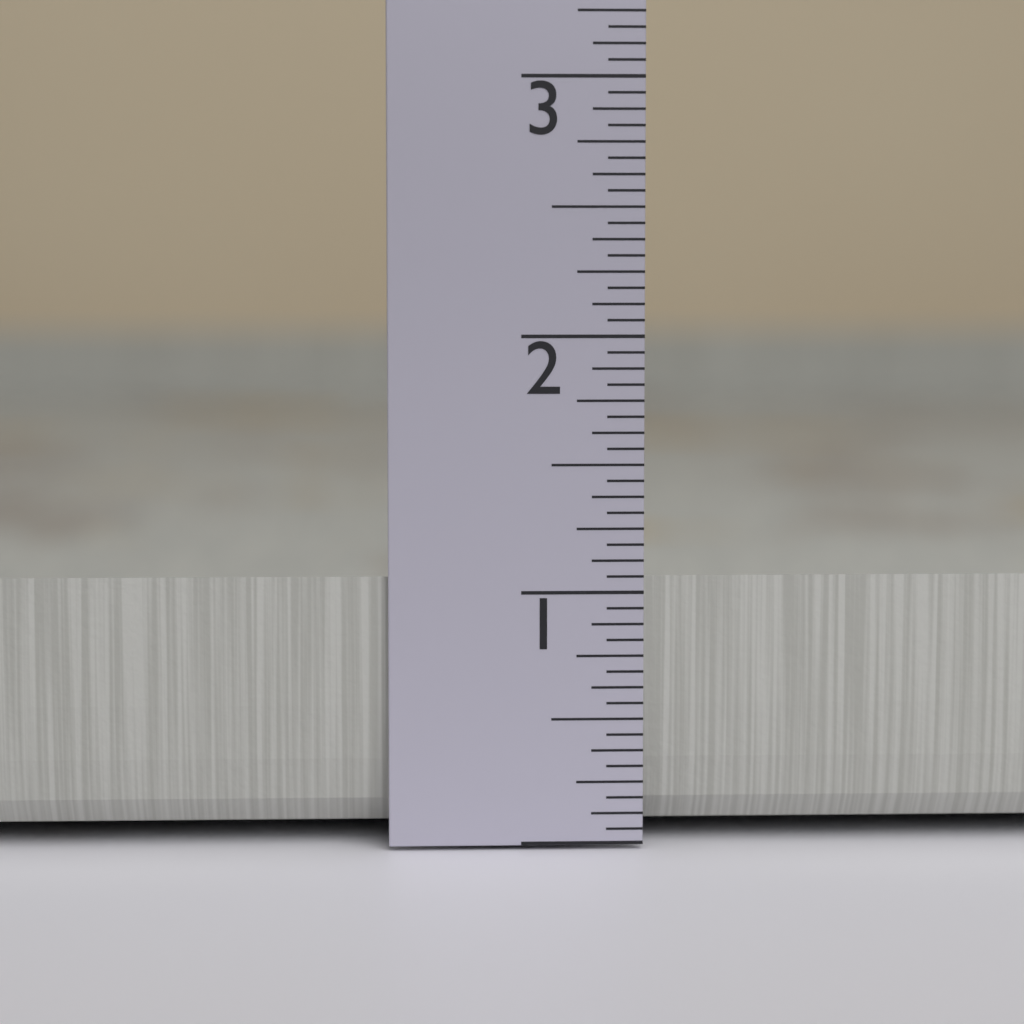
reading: 1.0625 in
